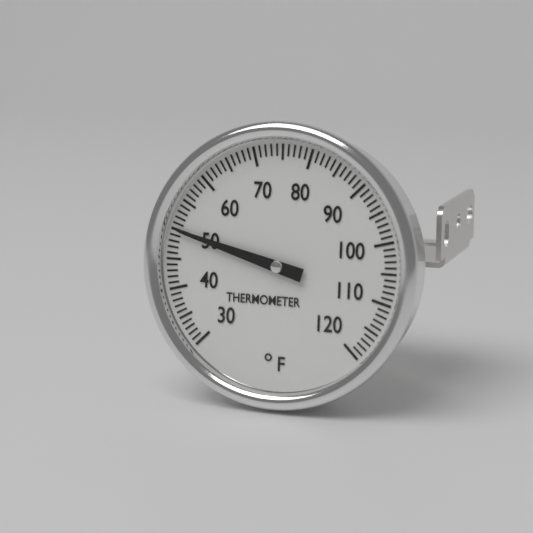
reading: 50 °F
